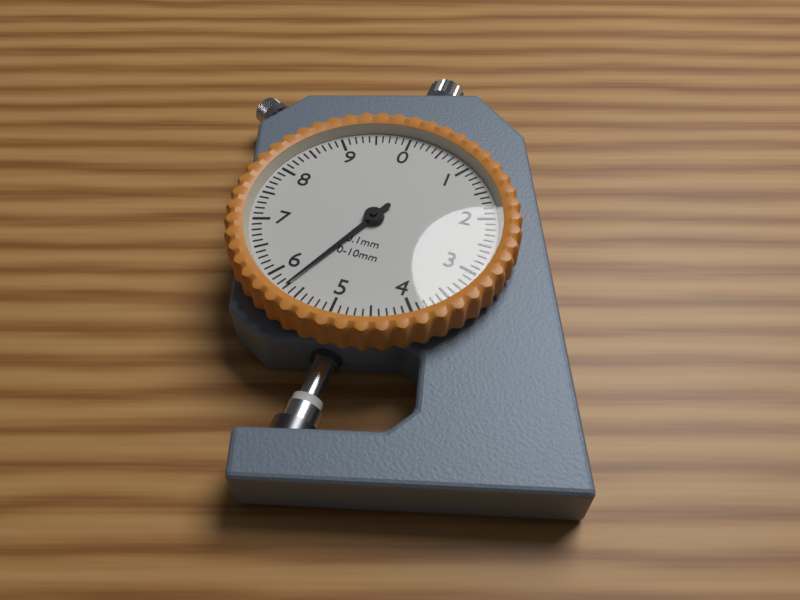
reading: 5.7 mm
